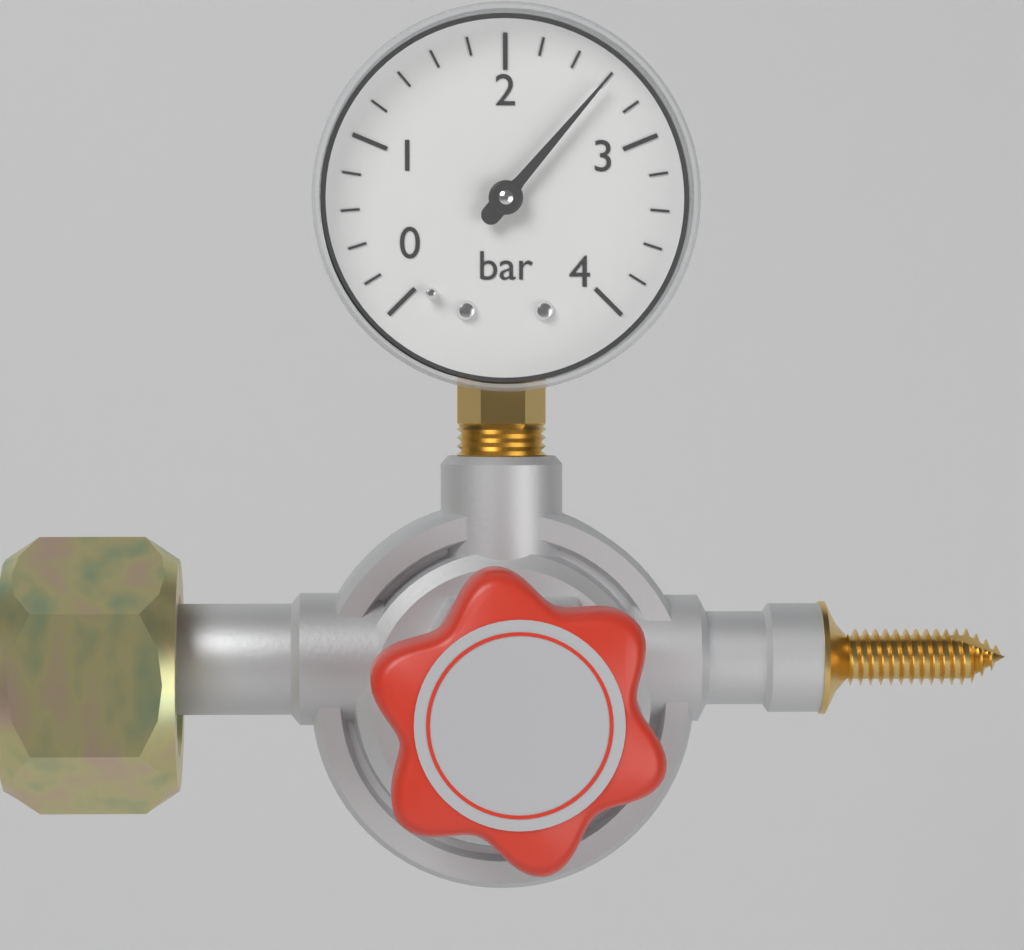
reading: 2.6 bar
